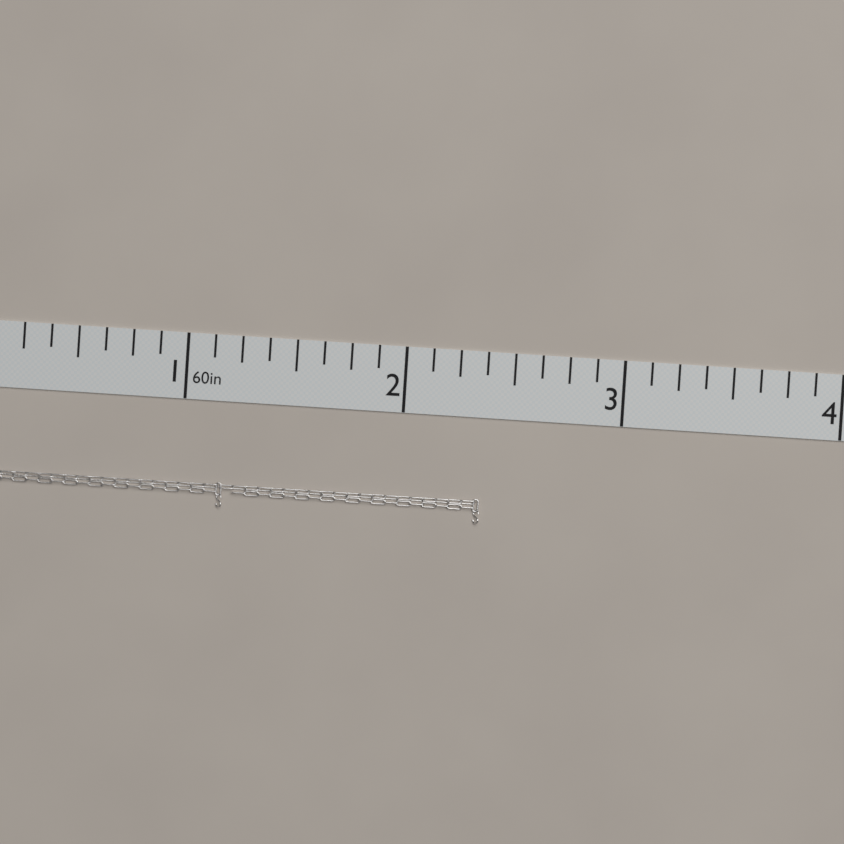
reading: 2.375 in
